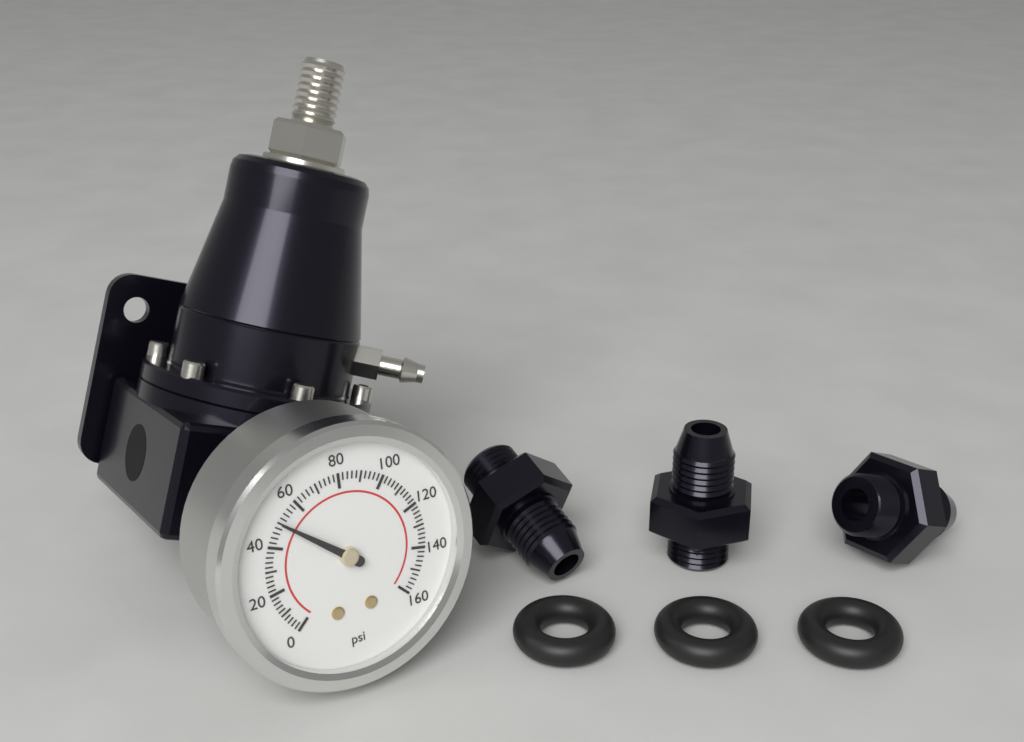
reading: 50 psi
